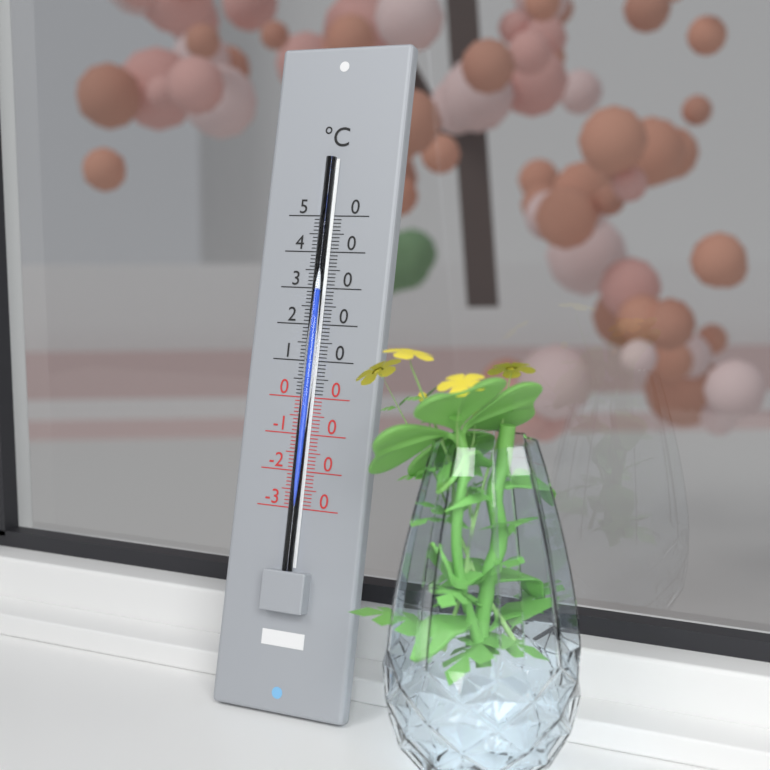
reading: 29 °C
